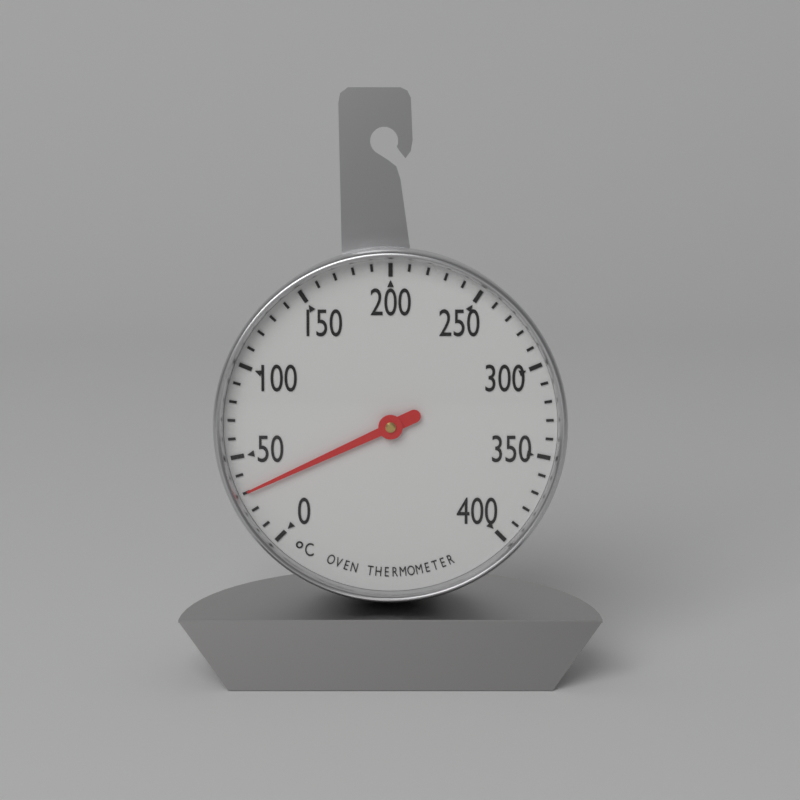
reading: 30 °C
